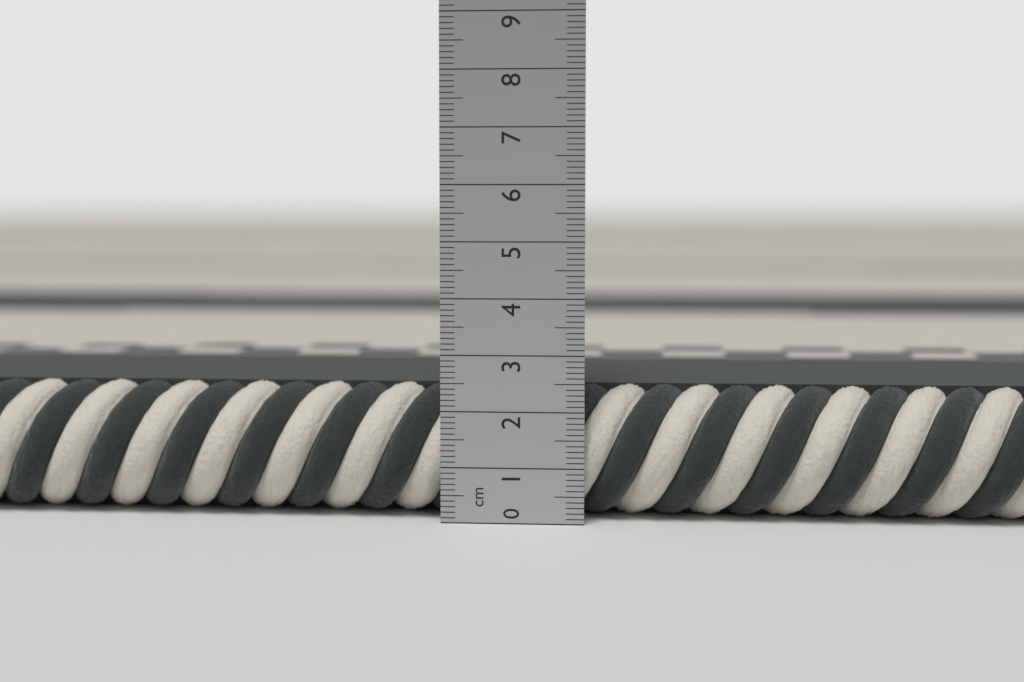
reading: 2.4 cm
